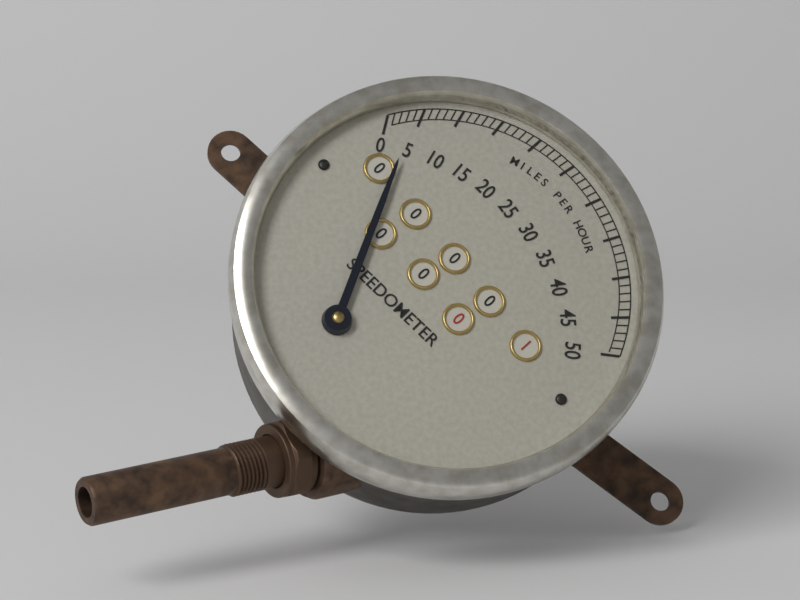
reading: 4 mph
